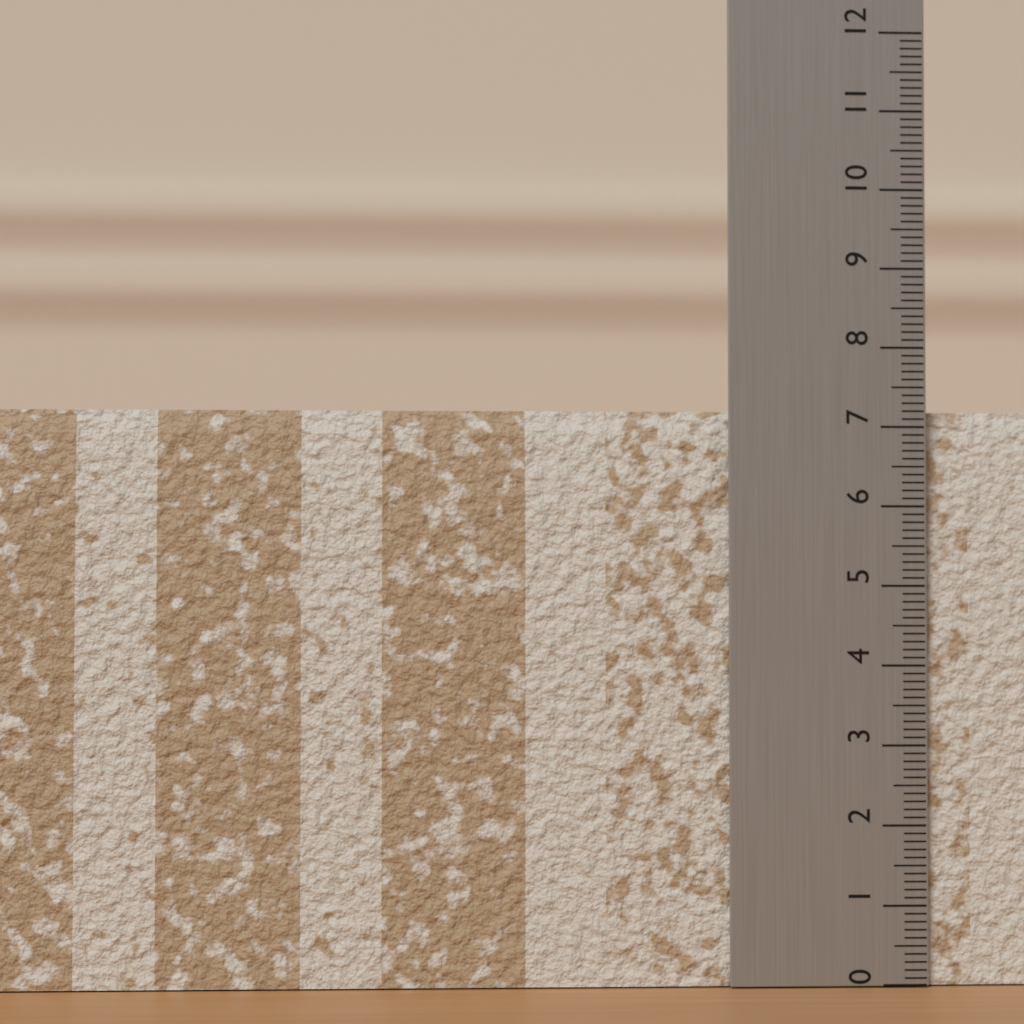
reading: 7.2 (no unit)
